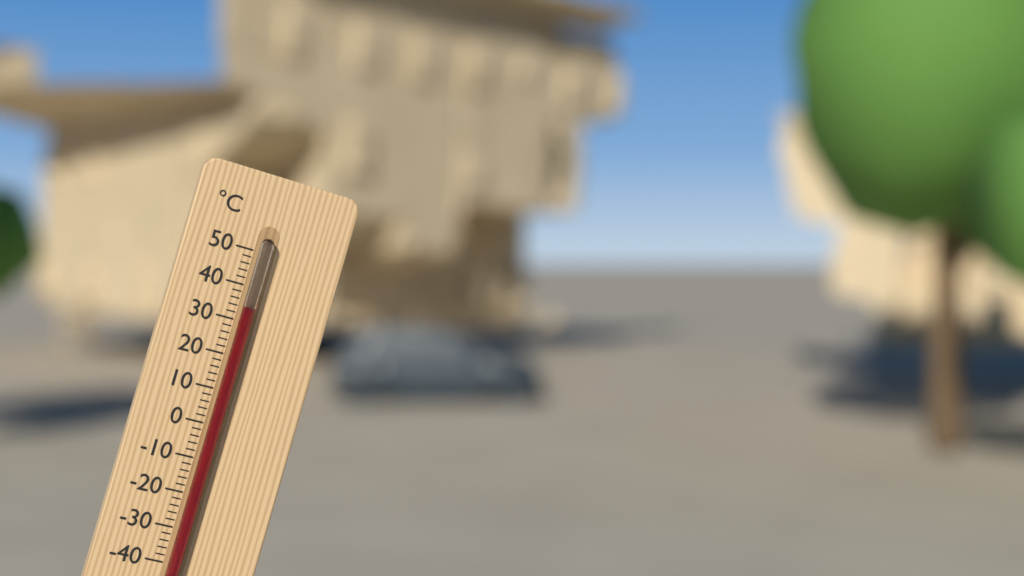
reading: 34 °C
